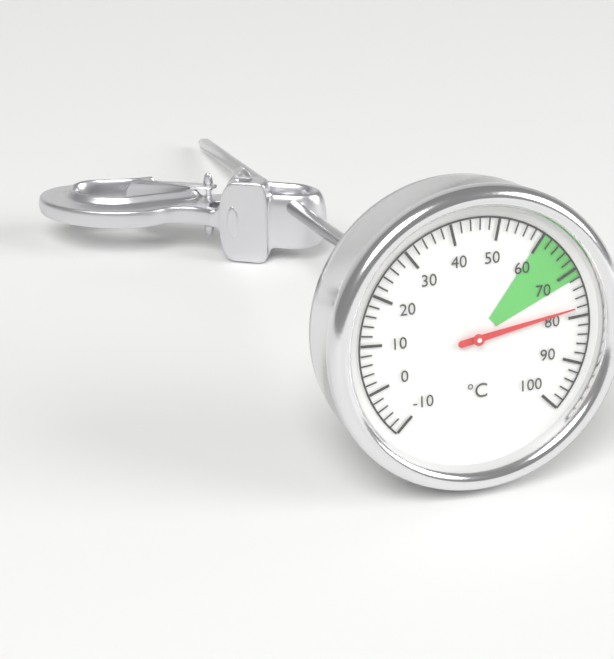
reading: 78 °C
